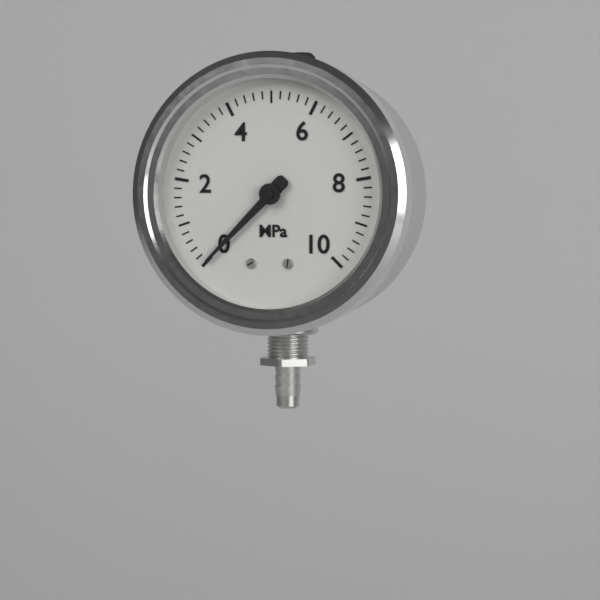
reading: 0.0 MPa
